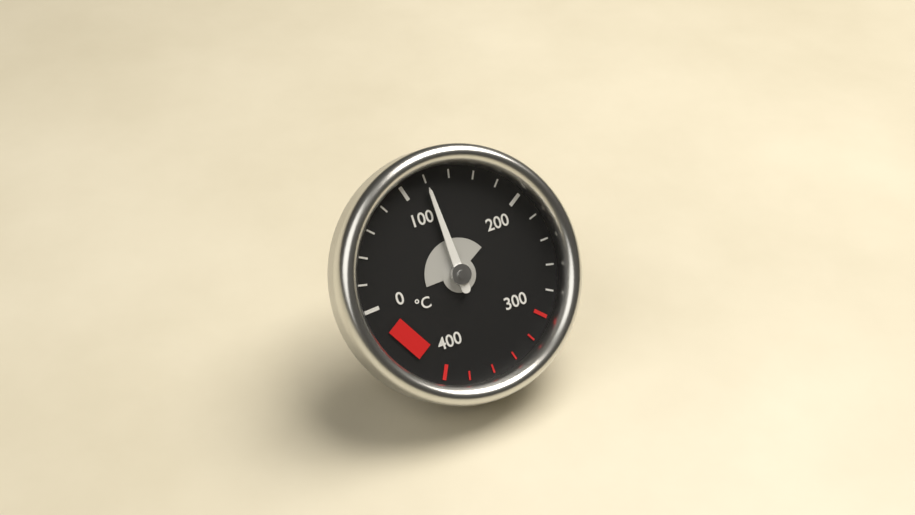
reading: 120 °C
